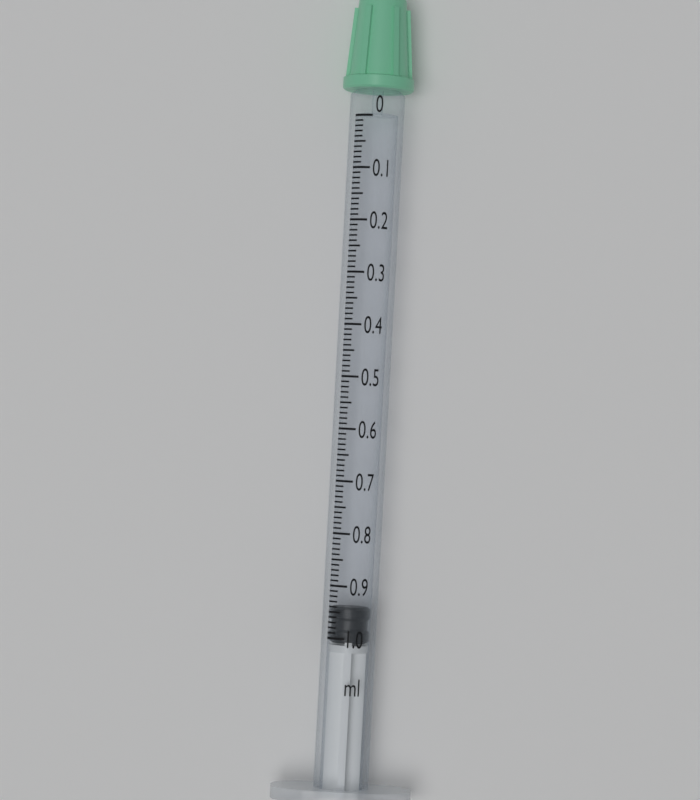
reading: 0.94 ml
